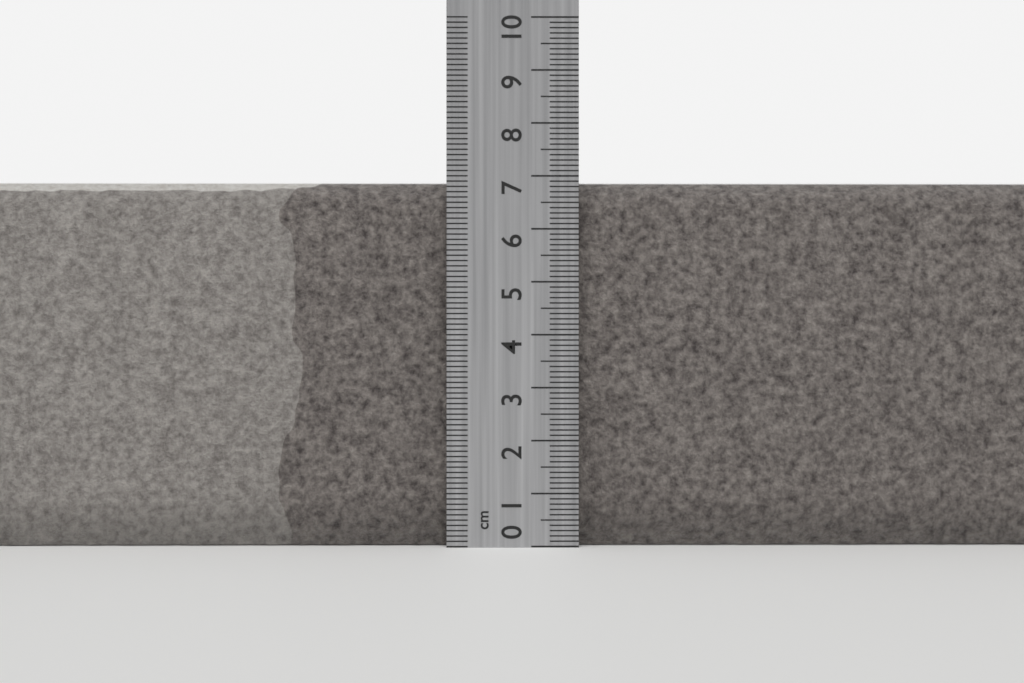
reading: 6.9 cm
